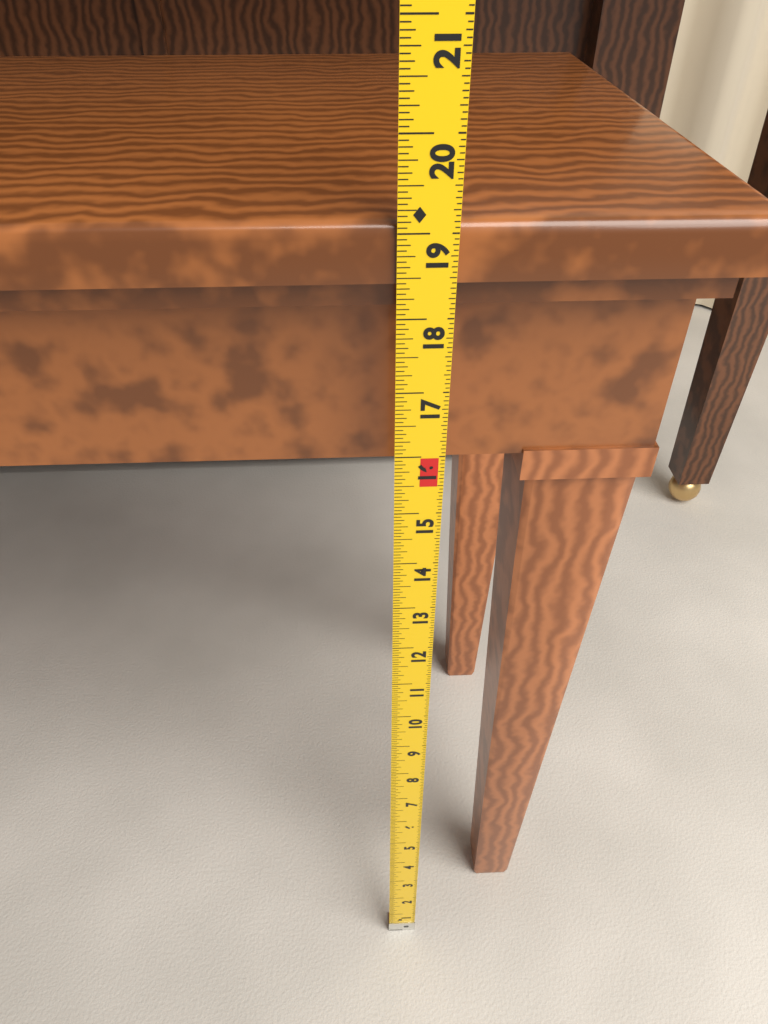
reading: 19.1250 in
